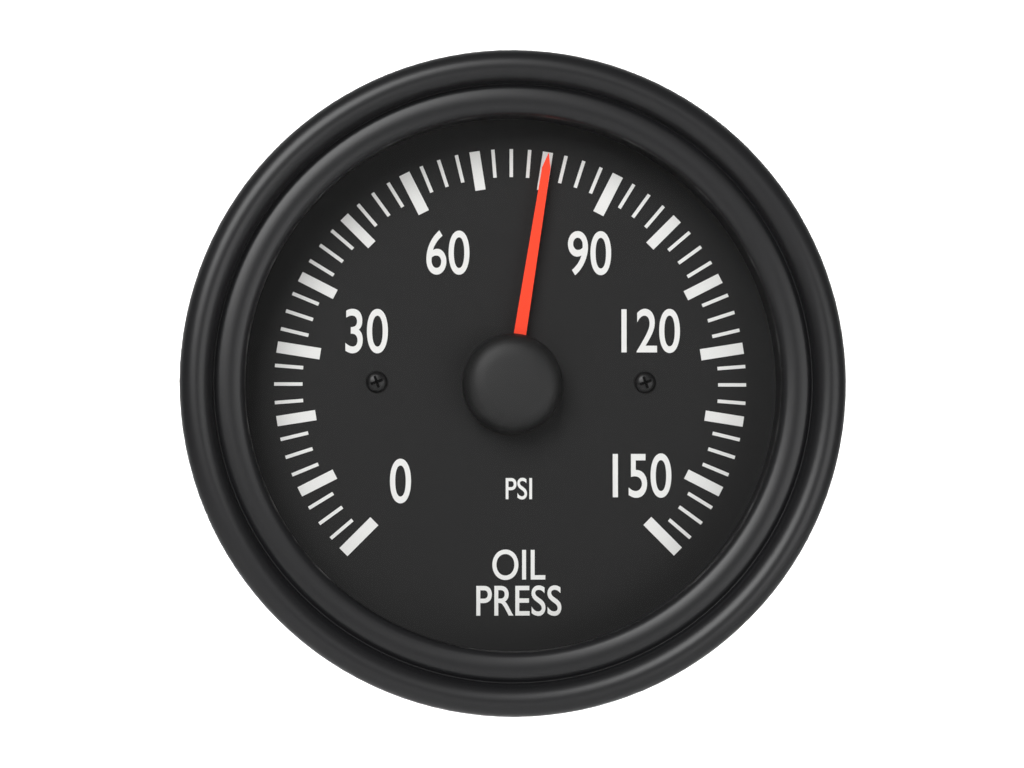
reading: 80.0 psi
